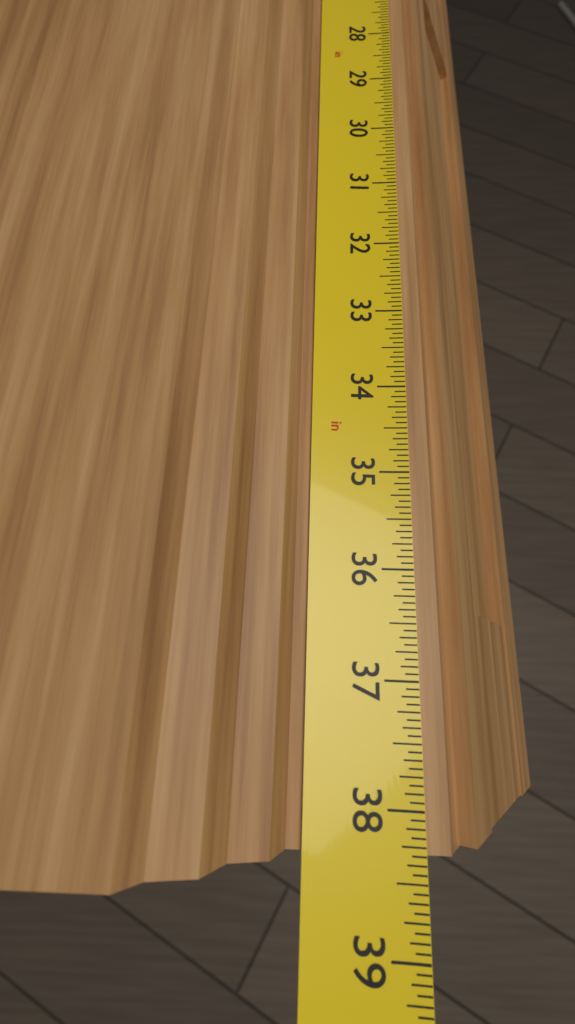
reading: 38.3125 in
